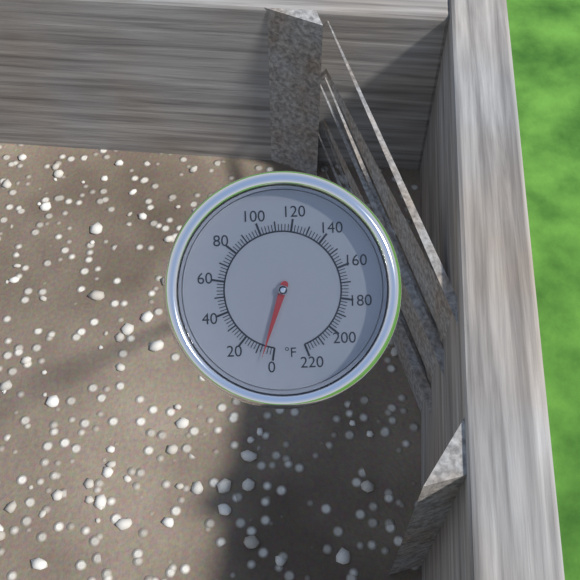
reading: 6 °F
